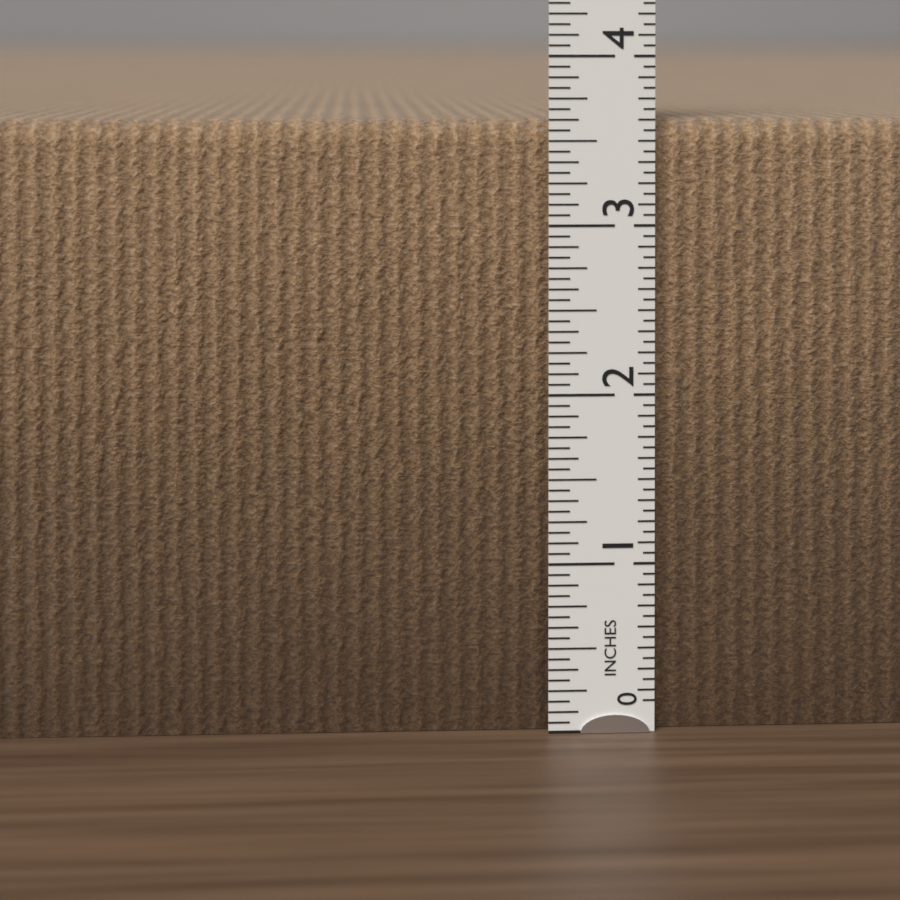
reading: 3.6250 in
